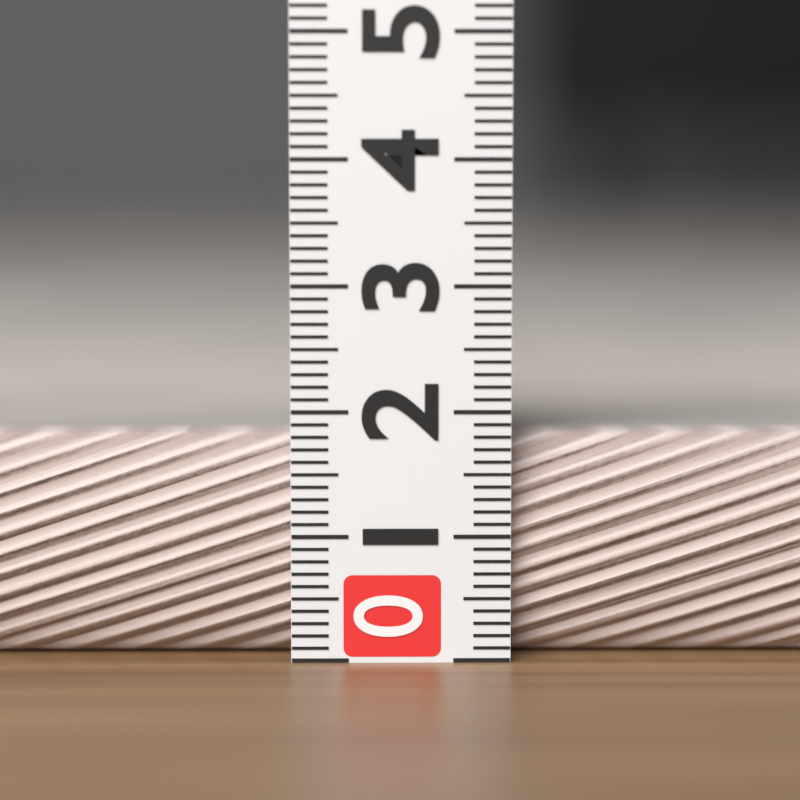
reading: 1.8 (no unit)
